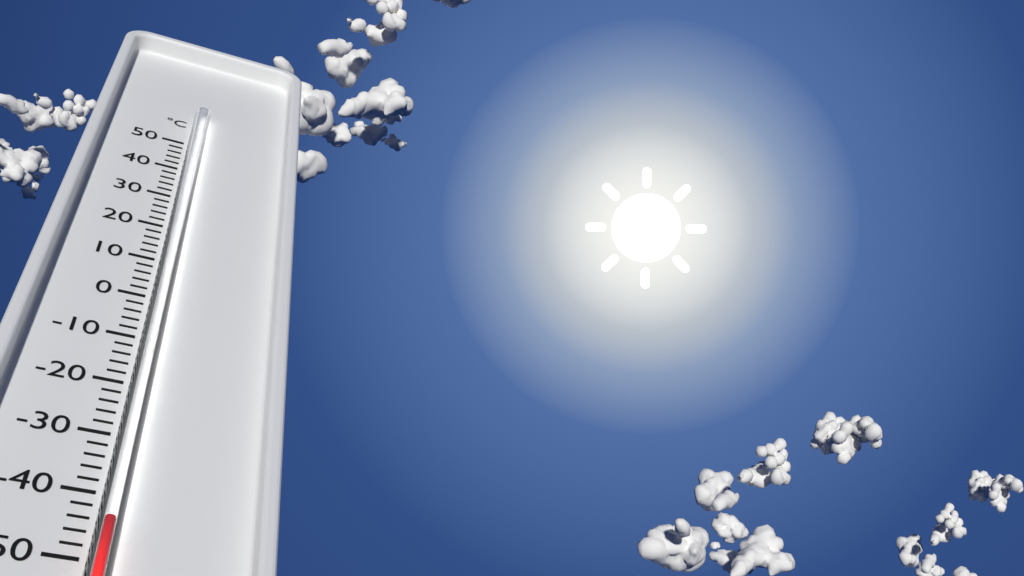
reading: -46 °C
